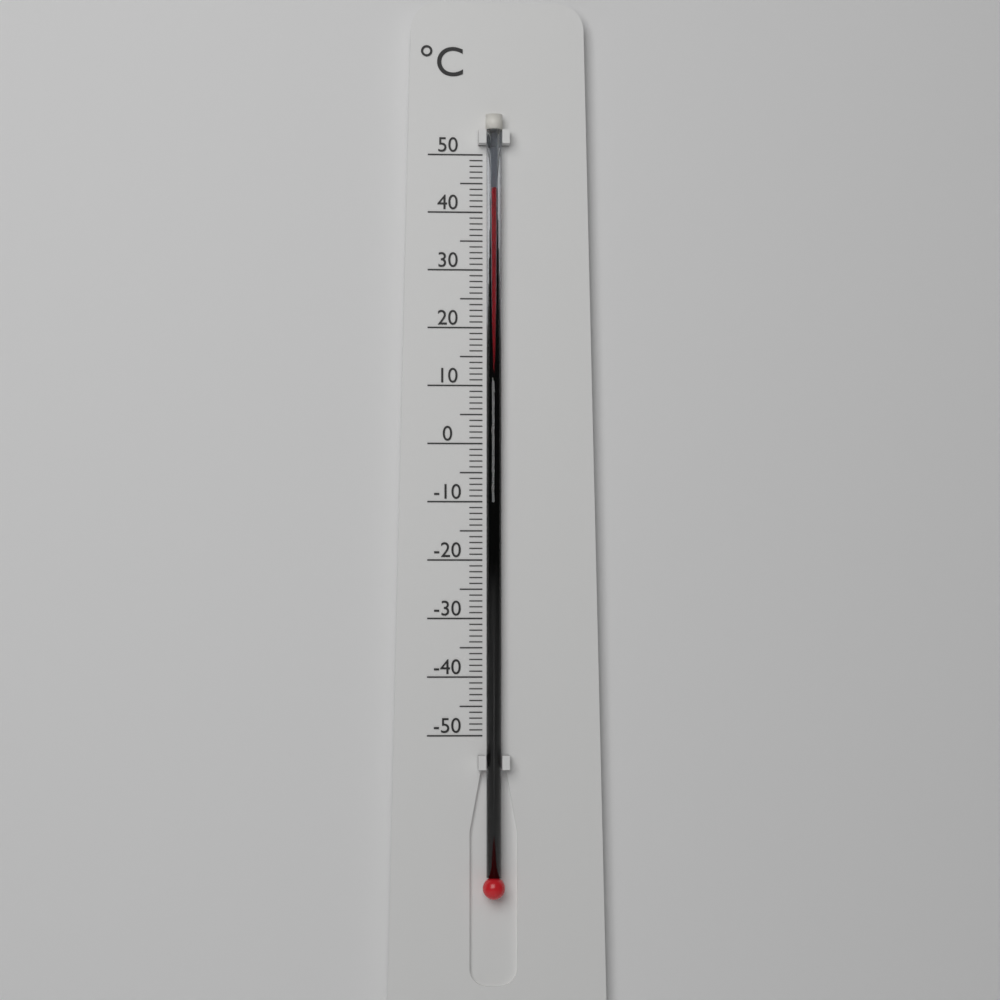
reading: 44 °C
